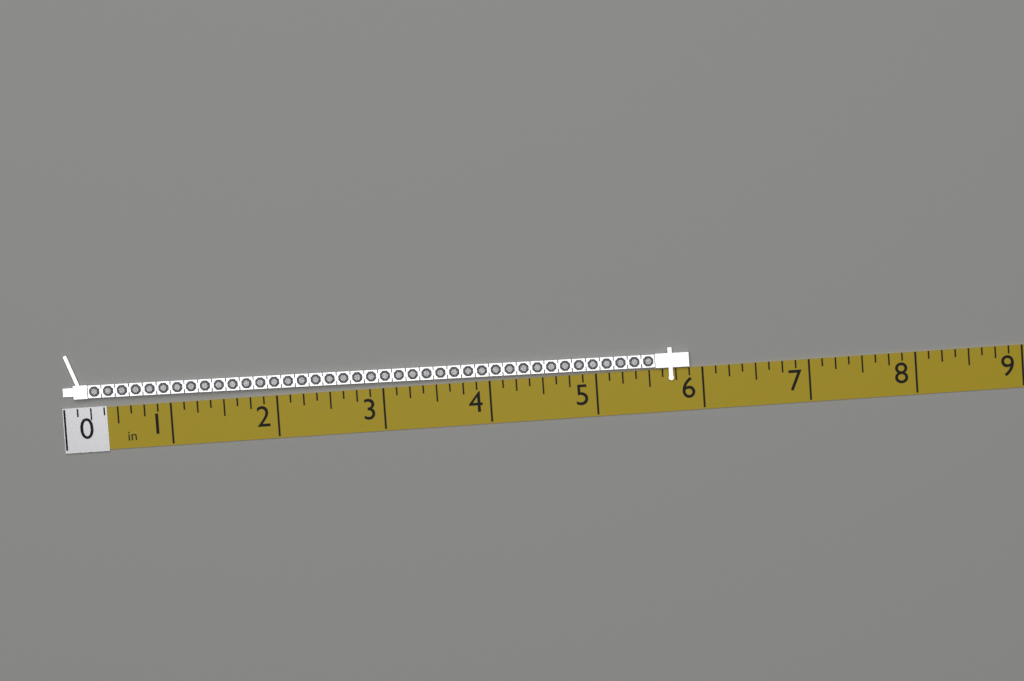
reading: 5.875 in
